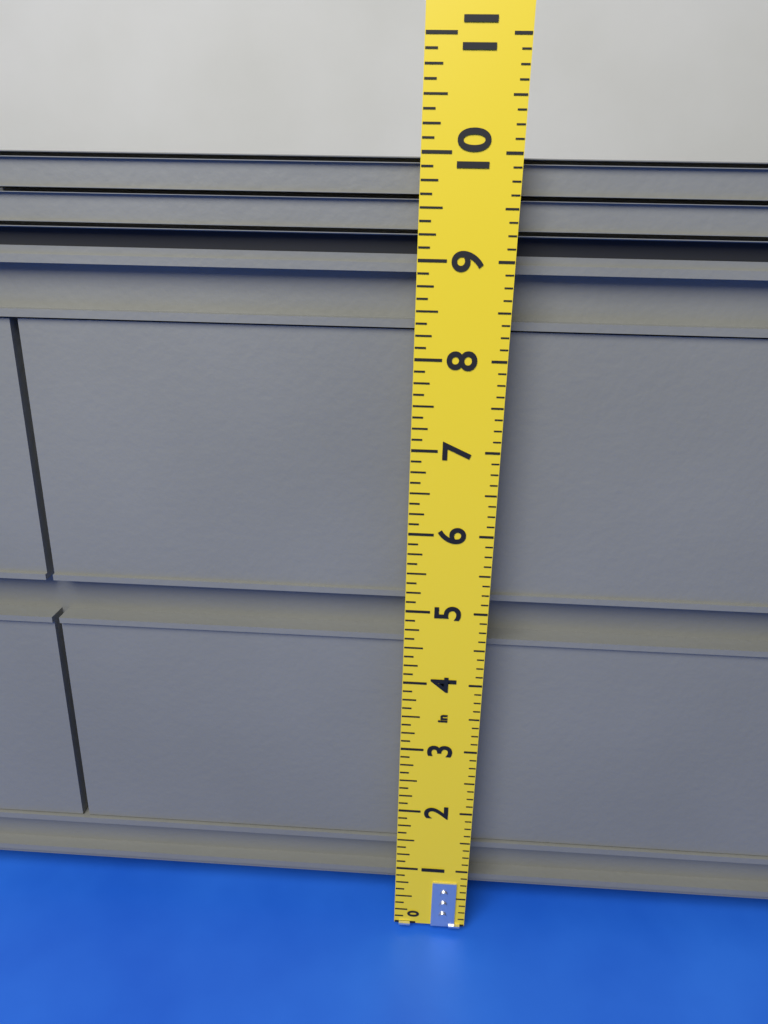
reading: 10.000 in
